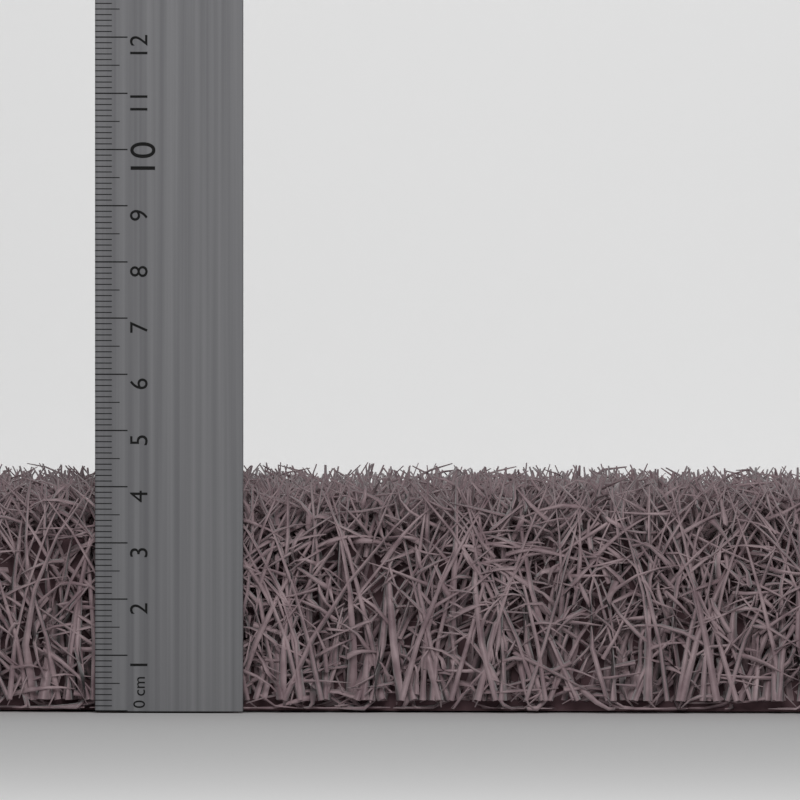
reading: 4.2 cm
